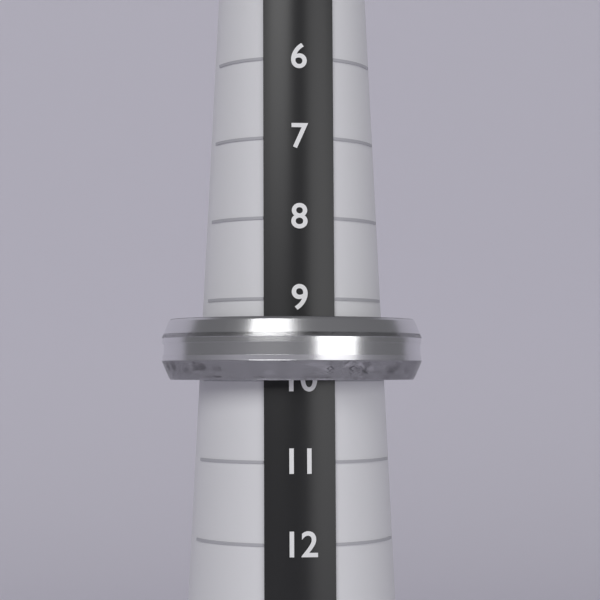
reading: 10 (no unit)
